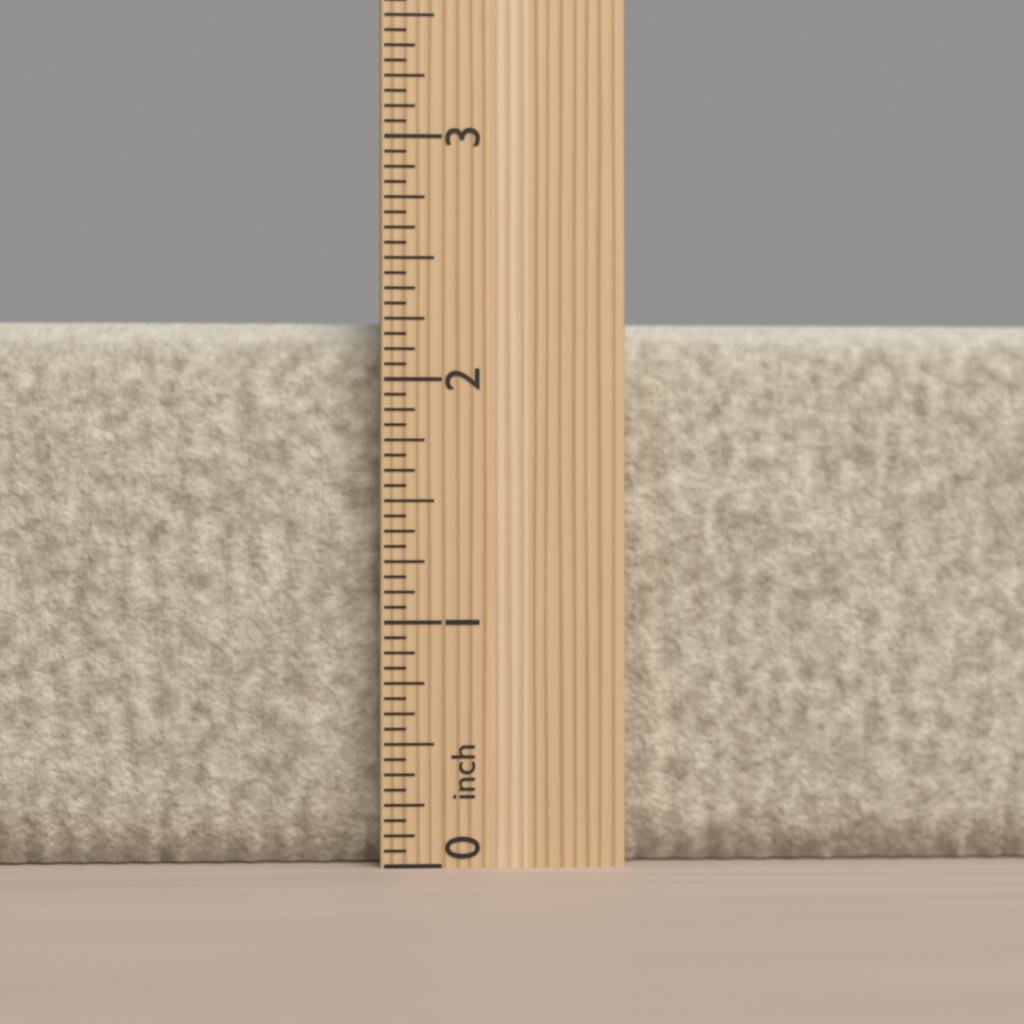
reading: 2.2500 inch
